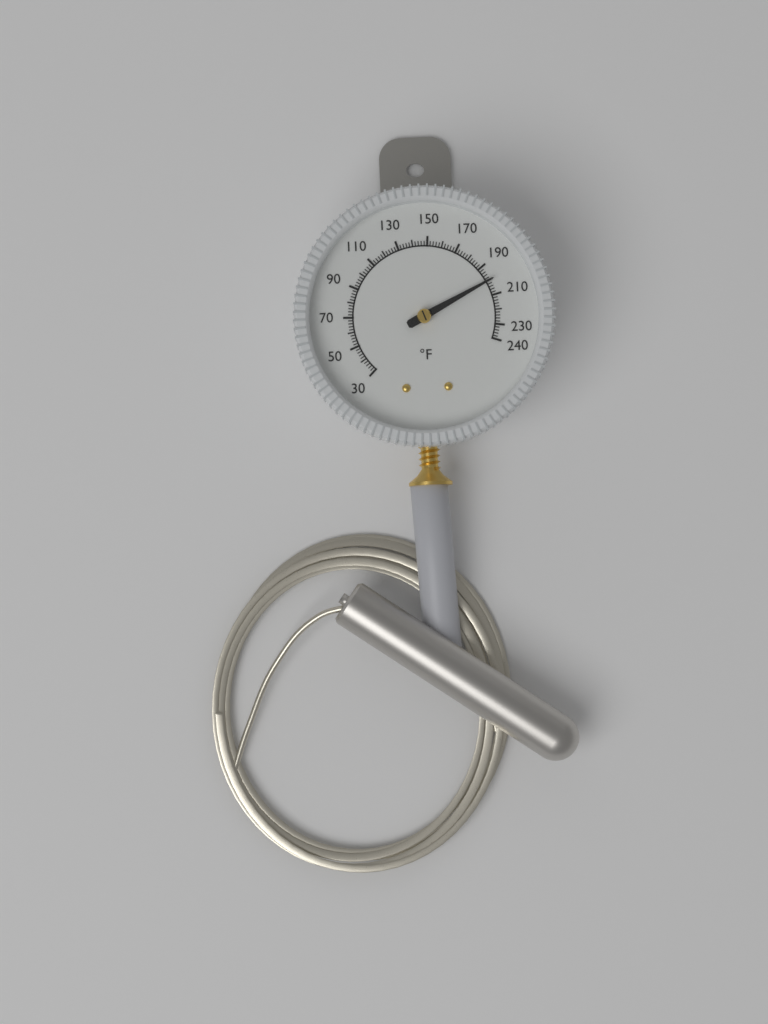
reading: 200 °F
